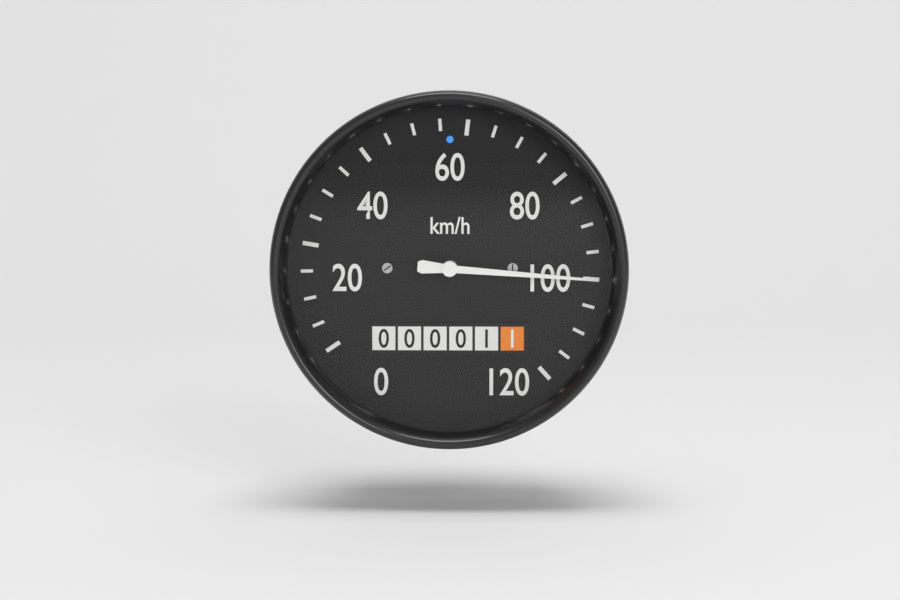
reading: 100 km/h
